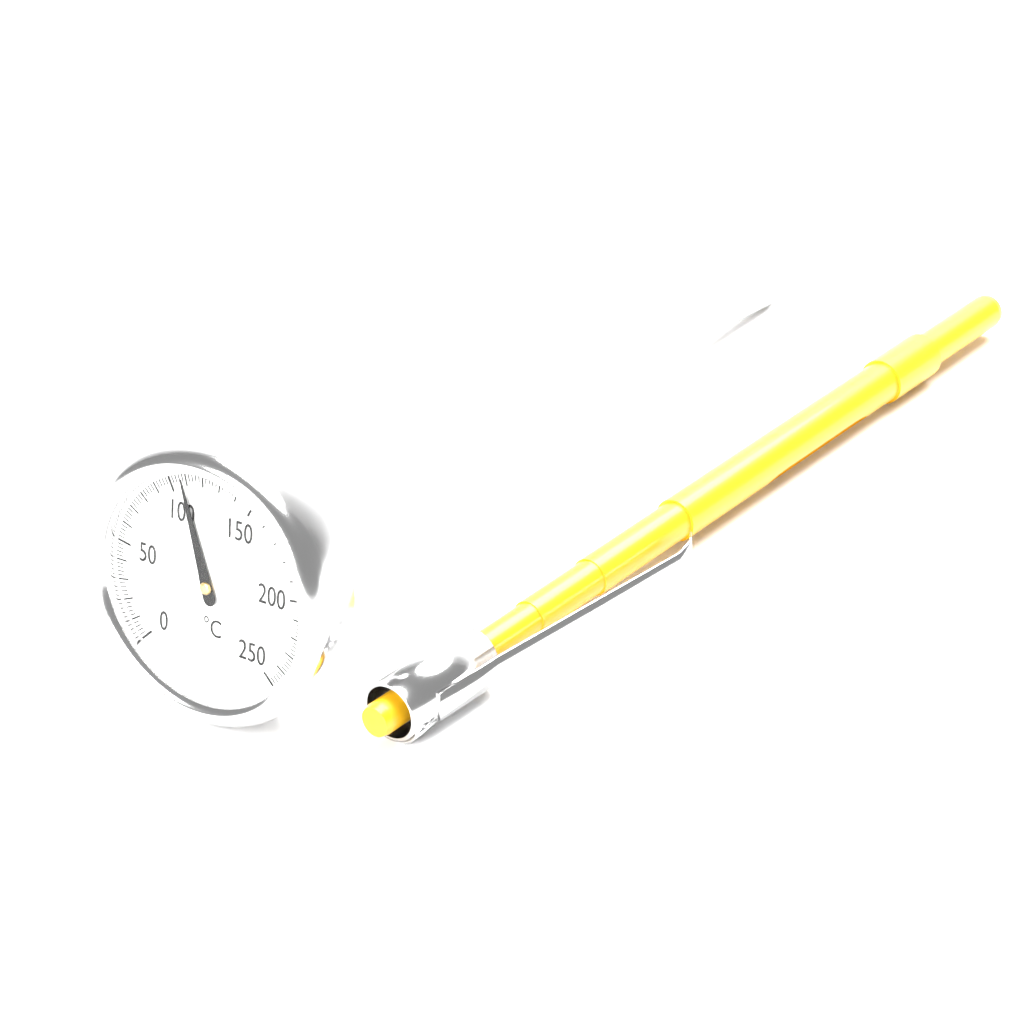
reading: 108 °C
